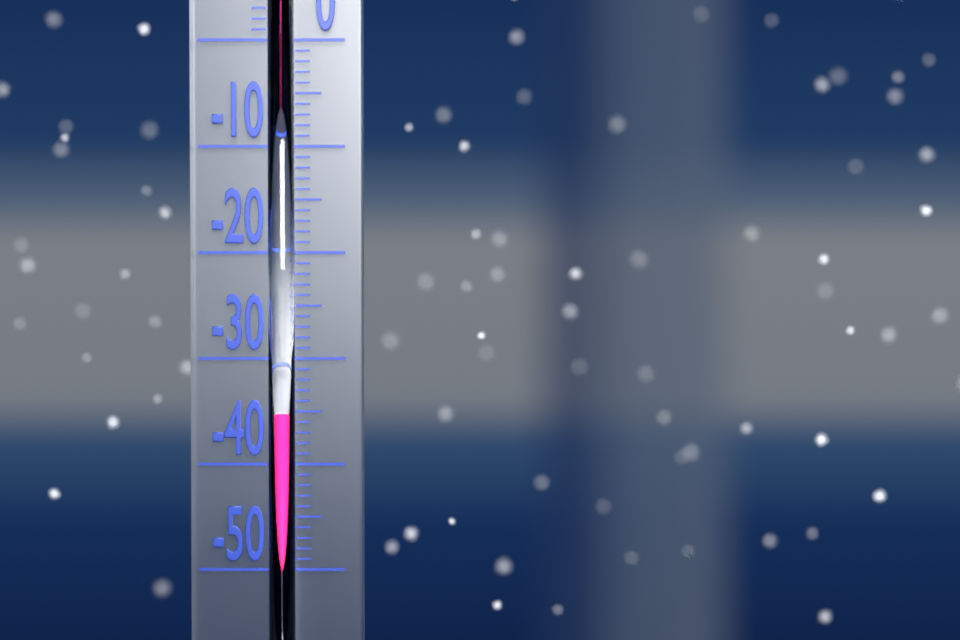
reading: -35 °C
